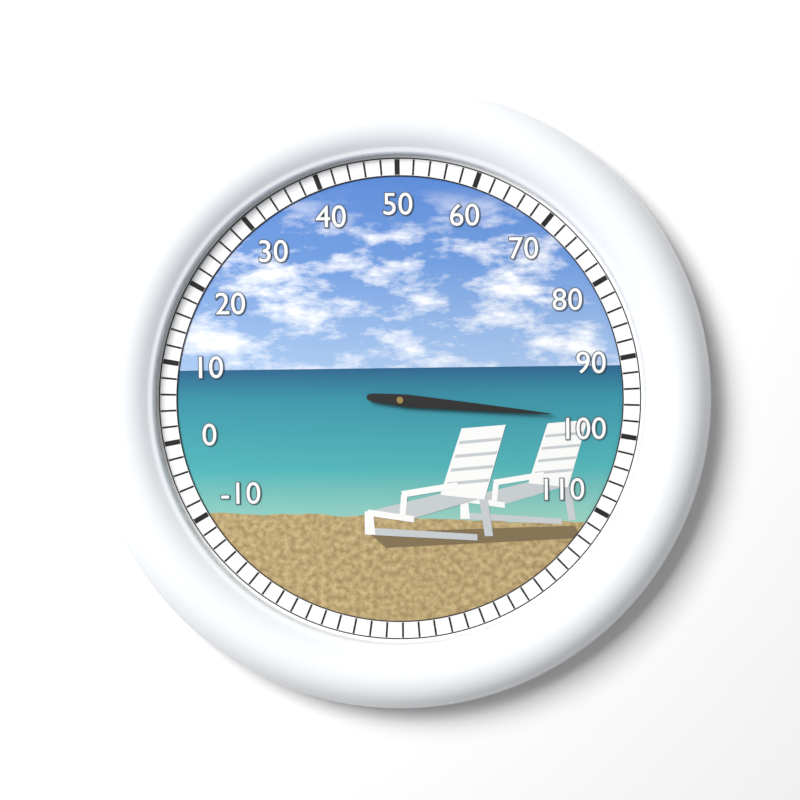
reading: 98 (no unit)
